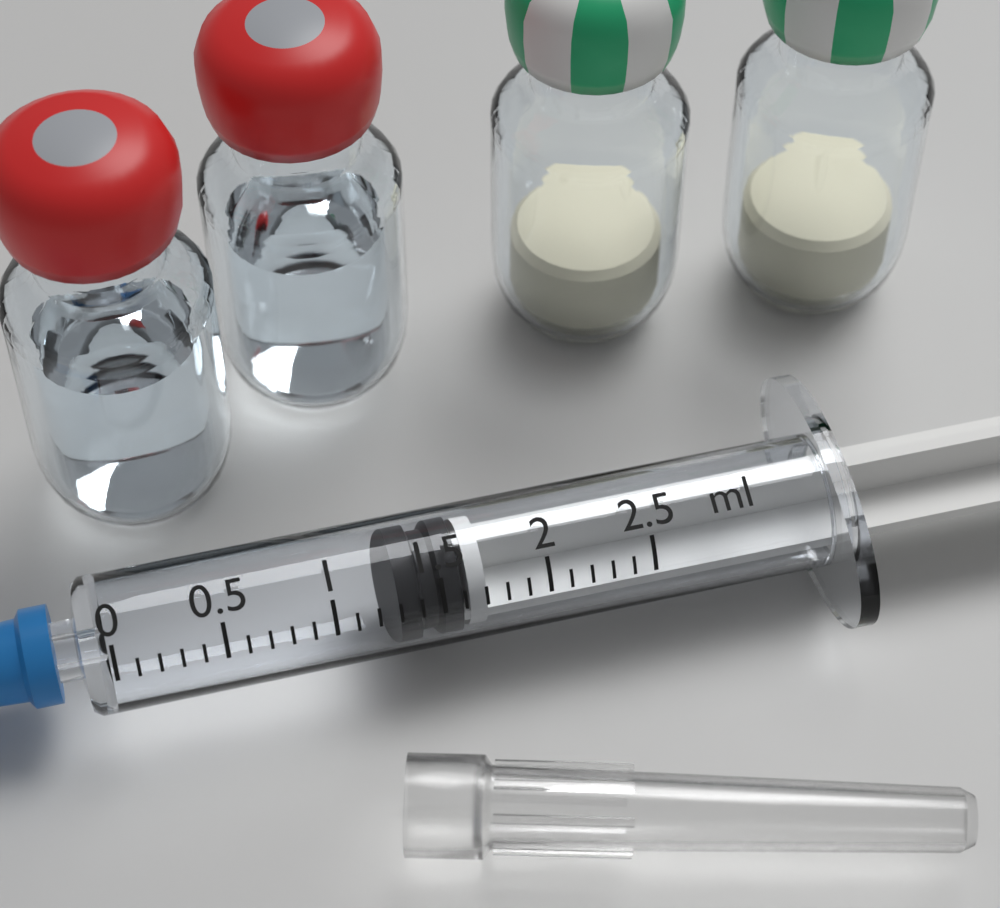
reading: 1.3 ml
